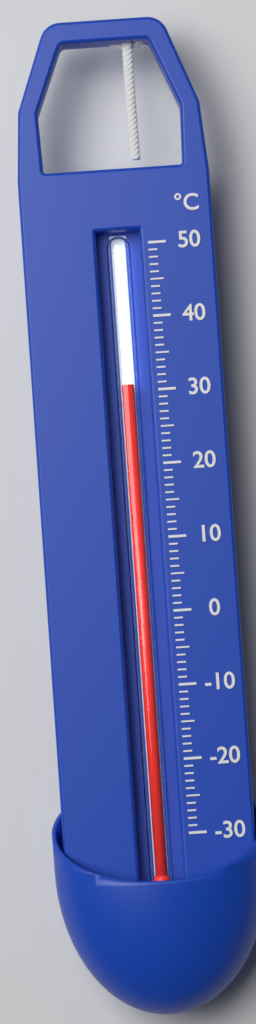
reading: 31 °C
